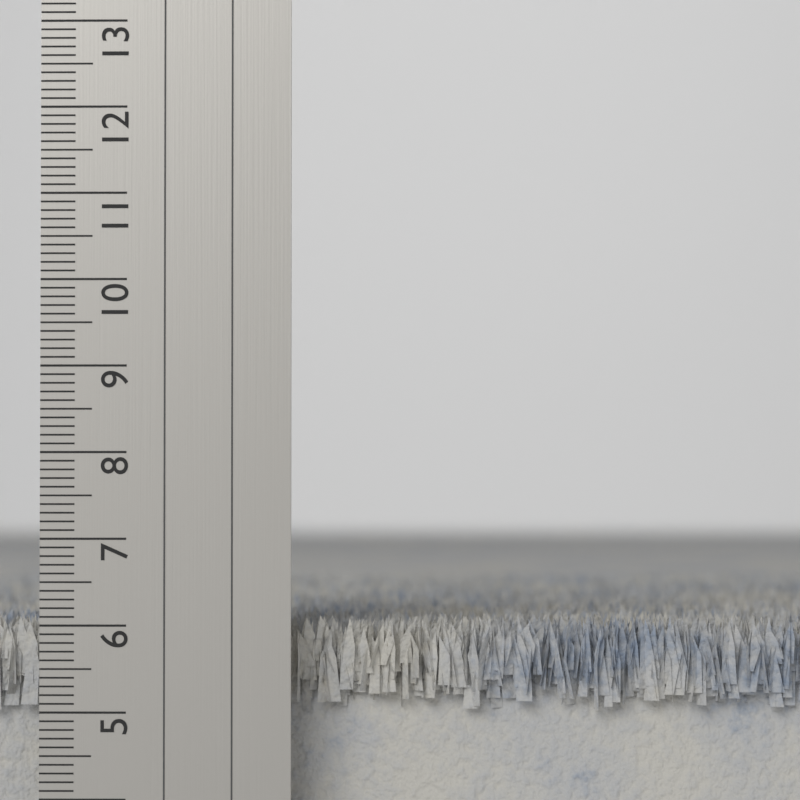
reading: 6.1 cm
